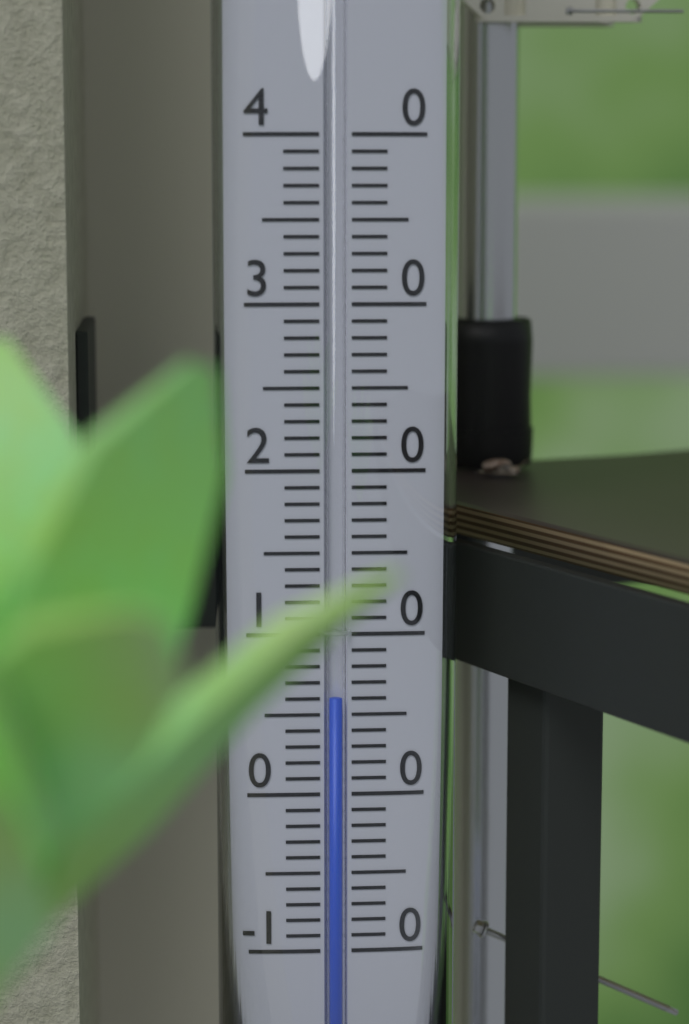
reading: 6 (no unit)
